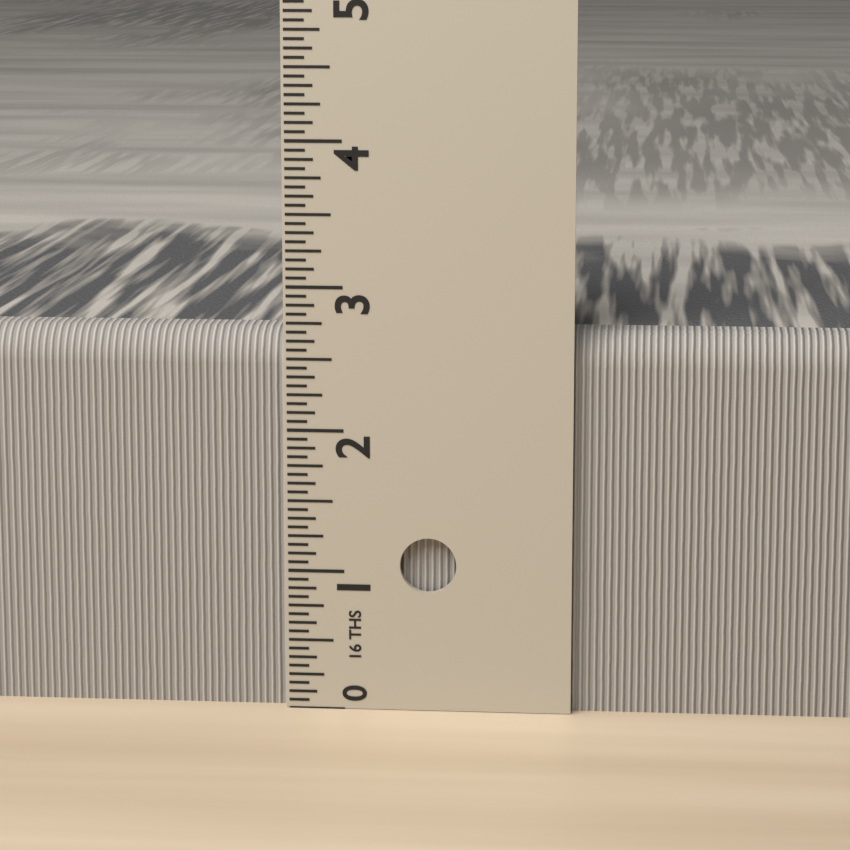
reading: 2.6875 in
